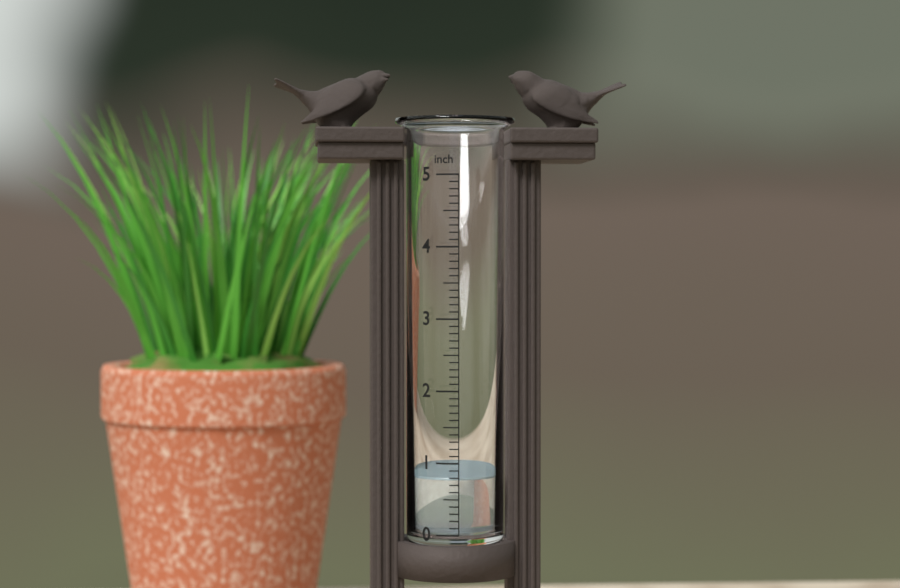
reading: 0.8 inch
